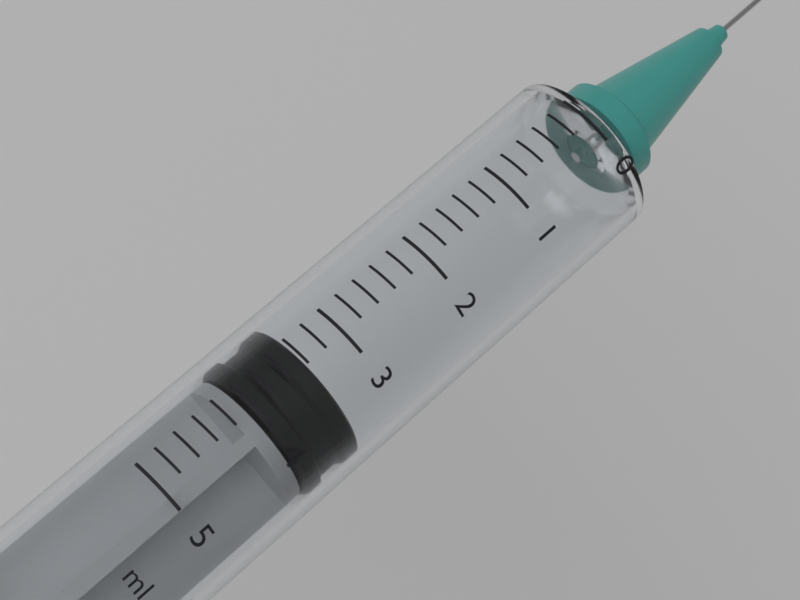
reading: 3.4 ml
